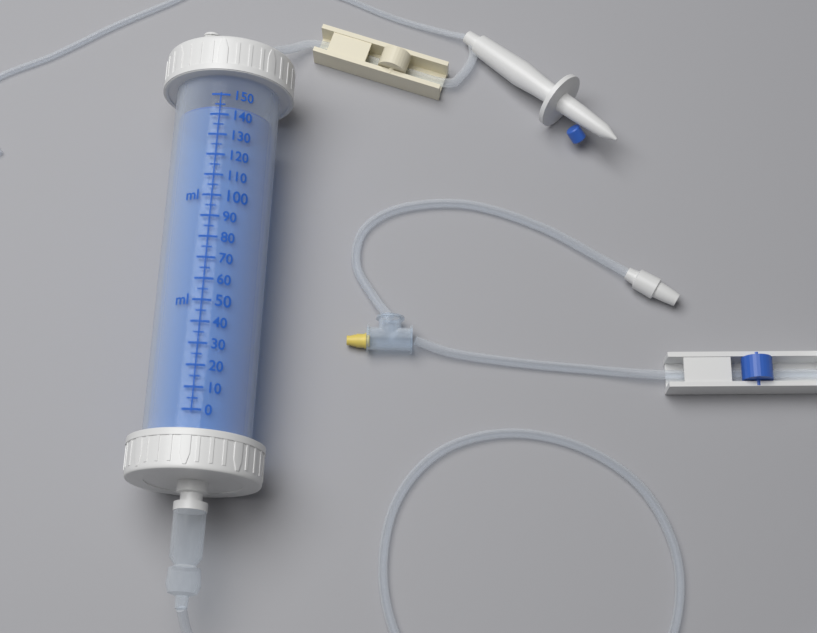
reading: 145 ml
